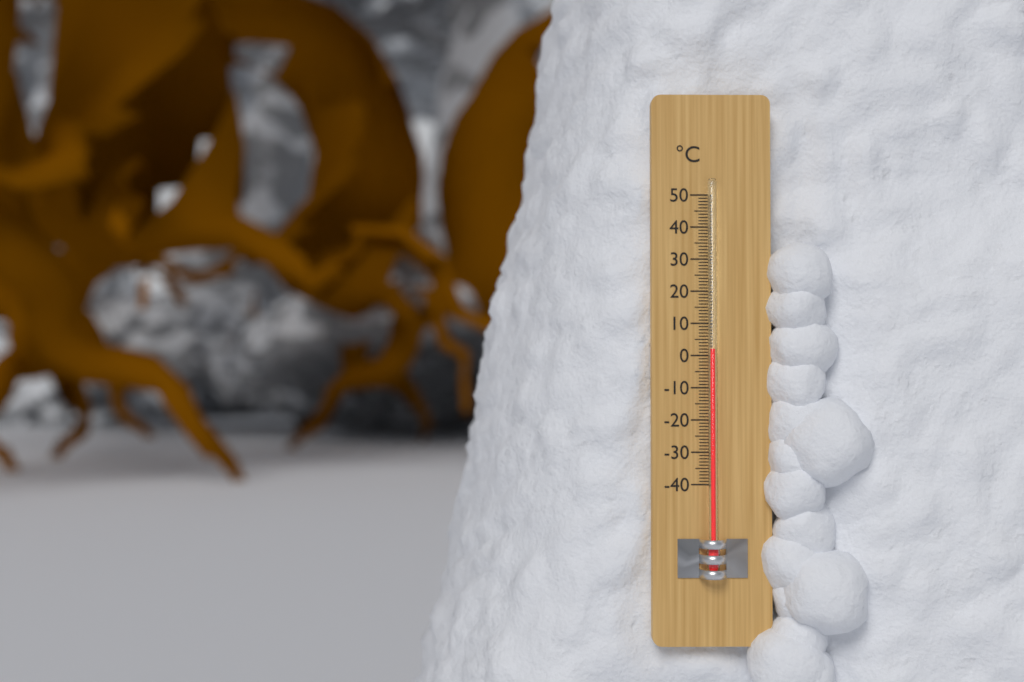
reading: 2 °C
